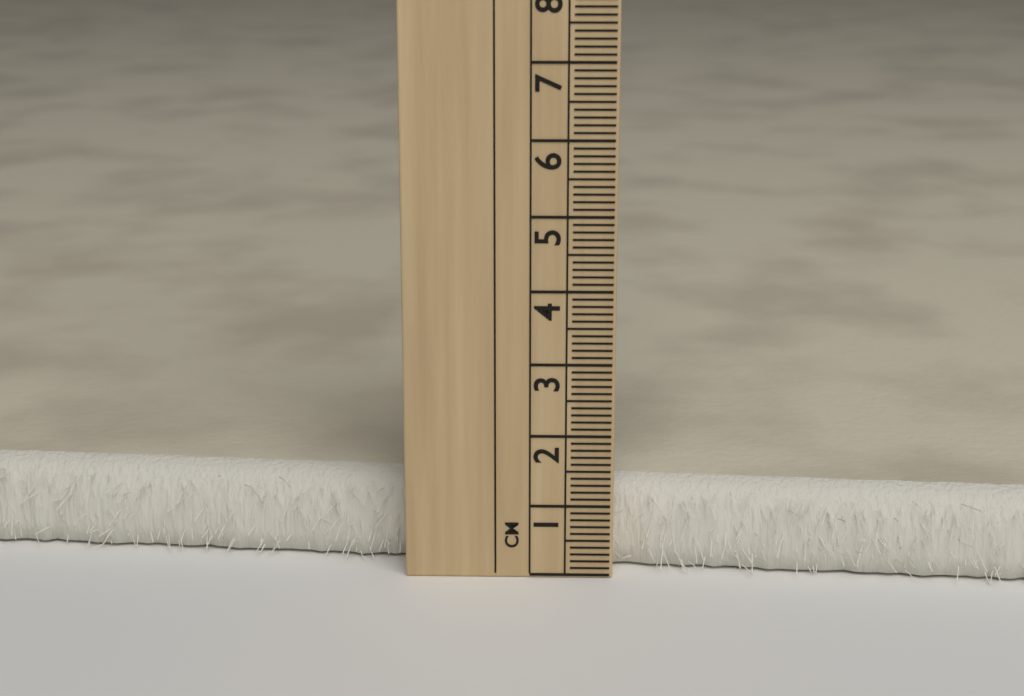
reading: 1.2 cm
